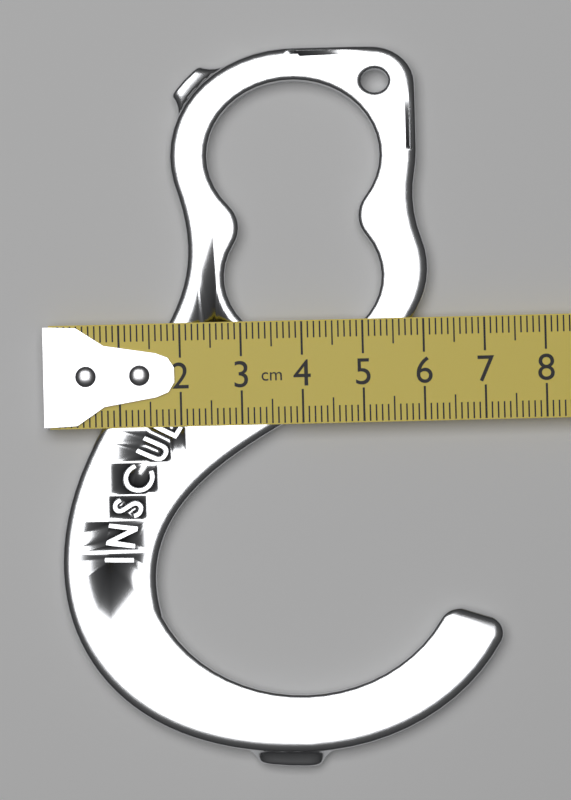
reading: 7.2 cm
